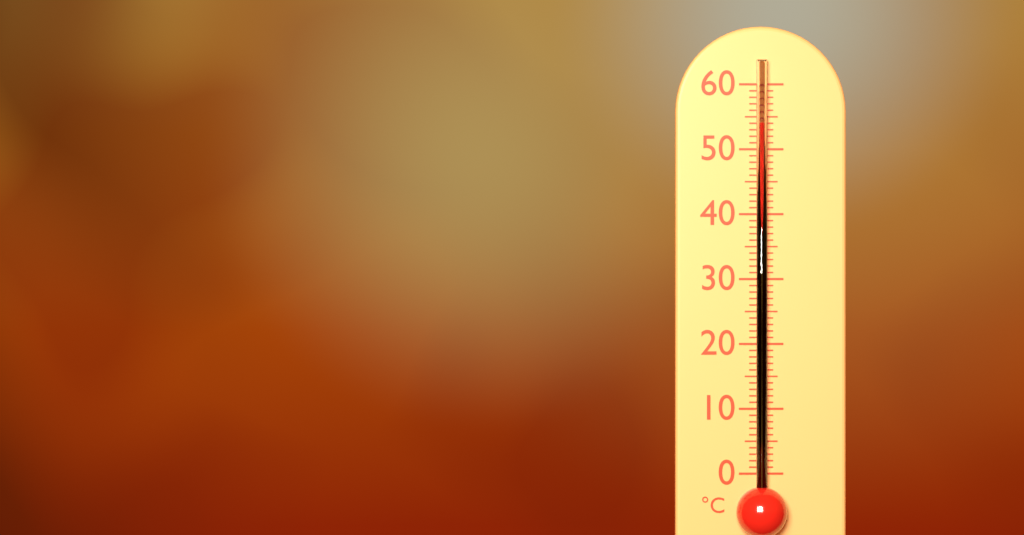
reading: 54 °C
